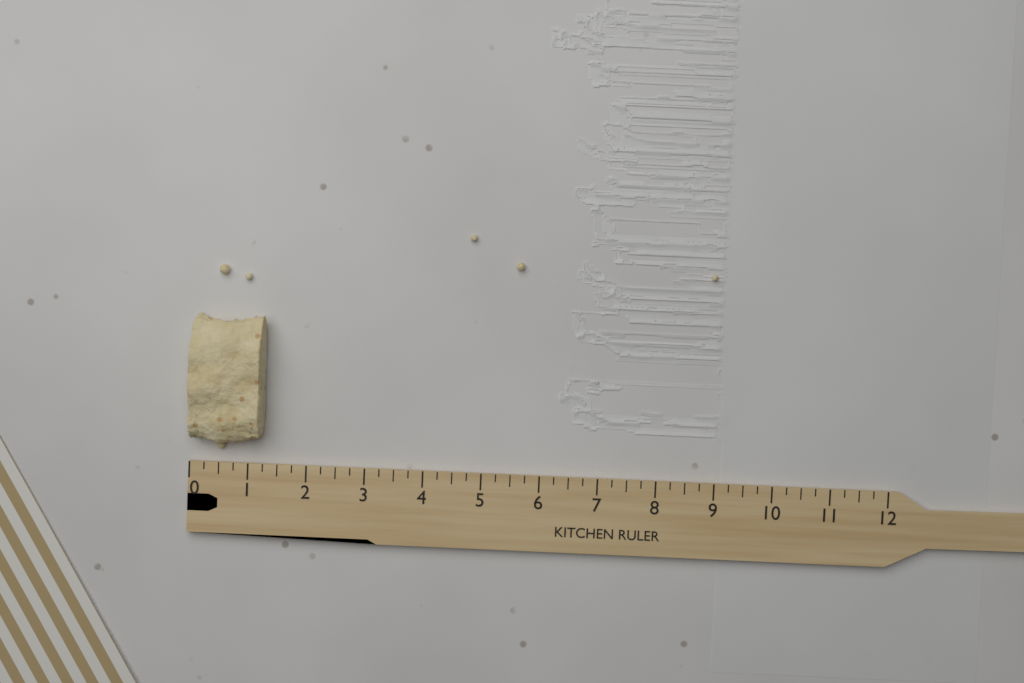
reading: 1.25 (no unit)
